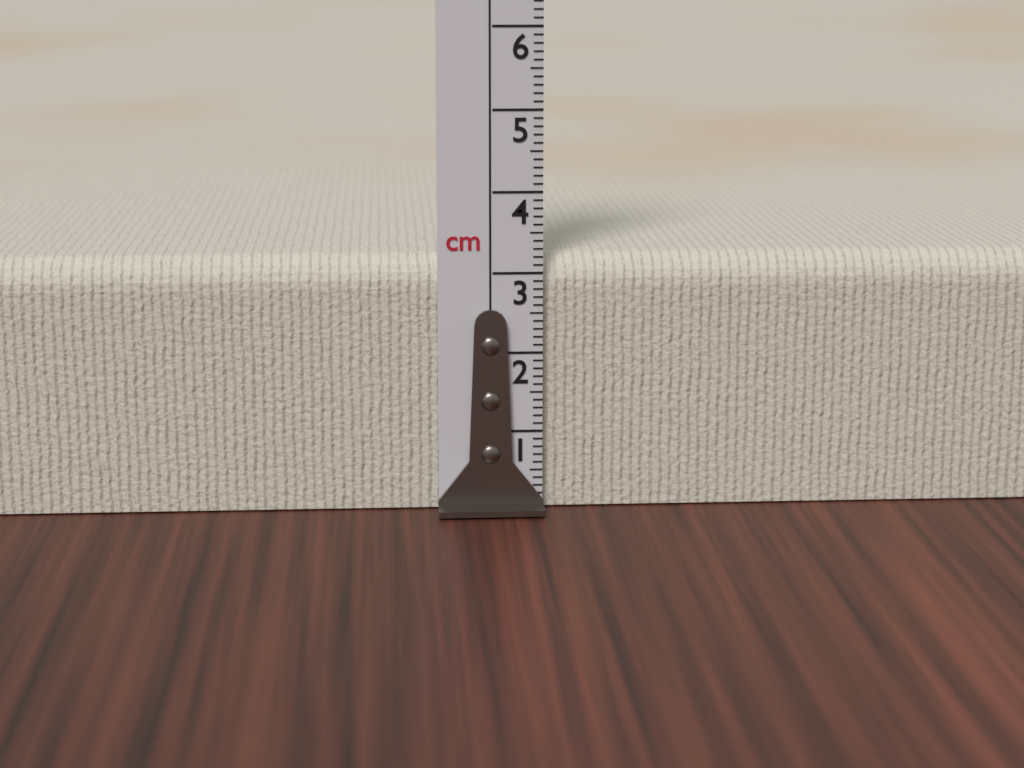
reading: 3.2 cm
